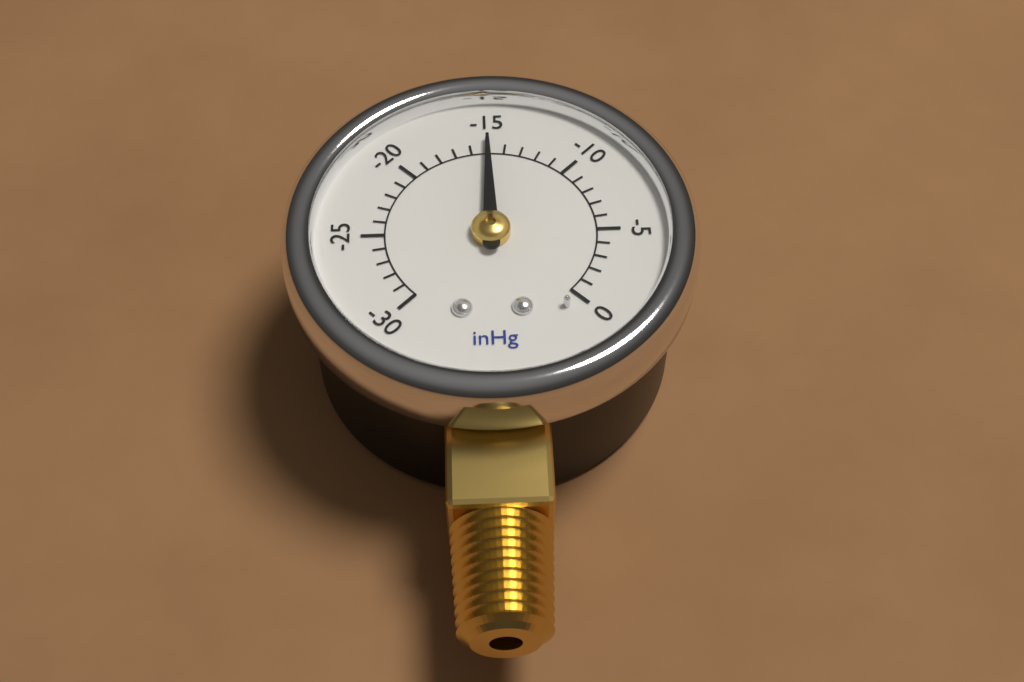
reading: -15 inHg
